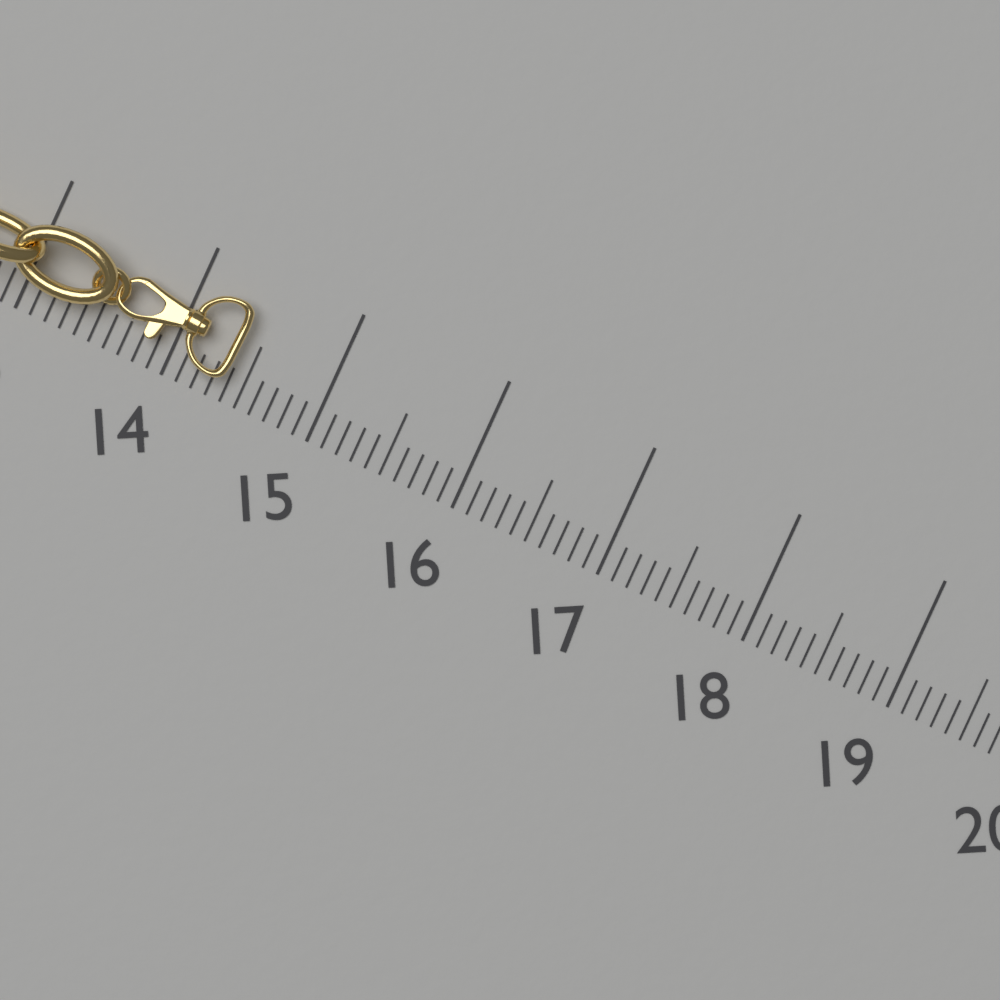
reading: 14.4 (no unit)
